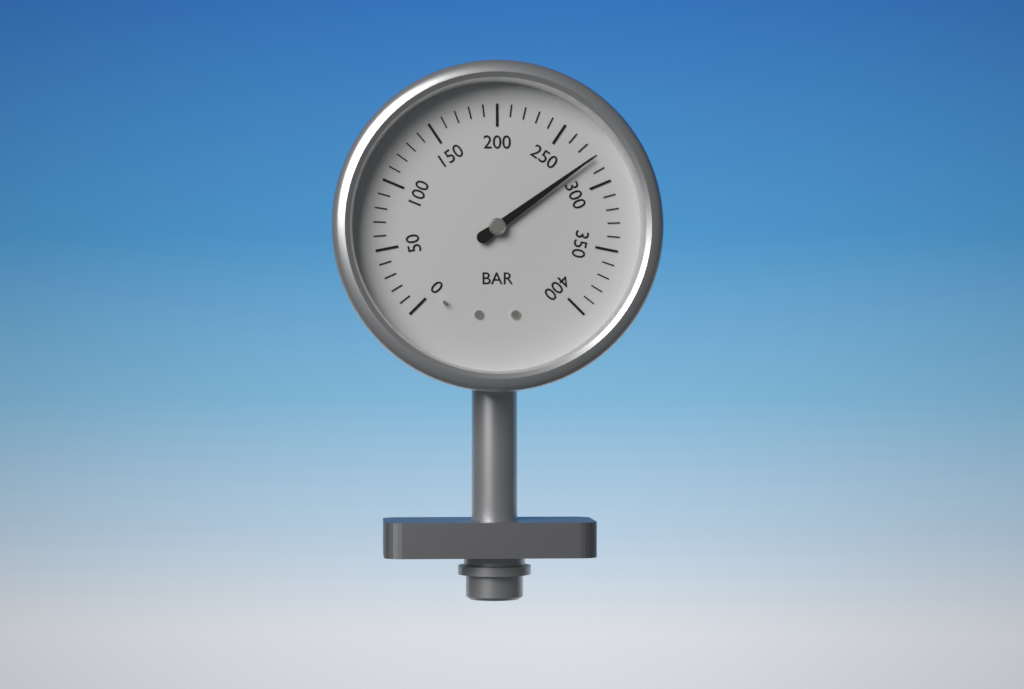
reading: 280 bar
